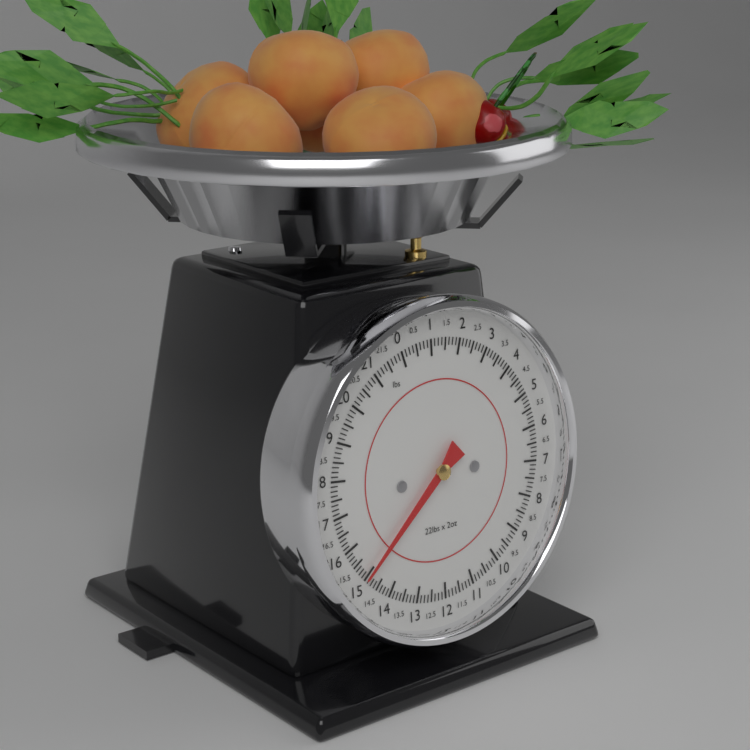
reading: 15.000 lbs
